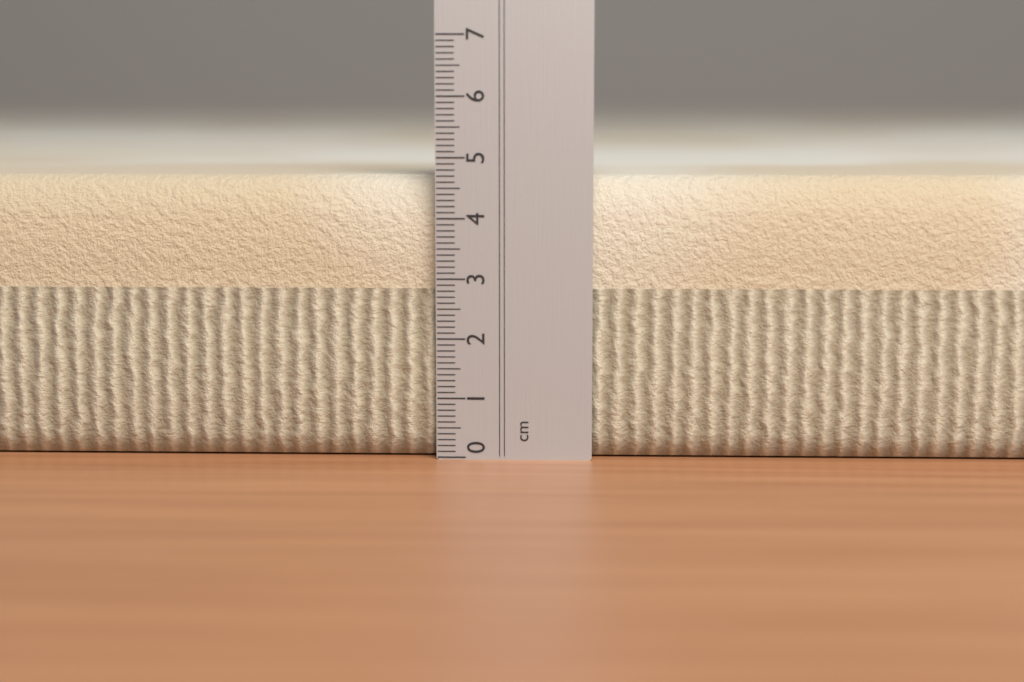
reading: 4.7 cm
